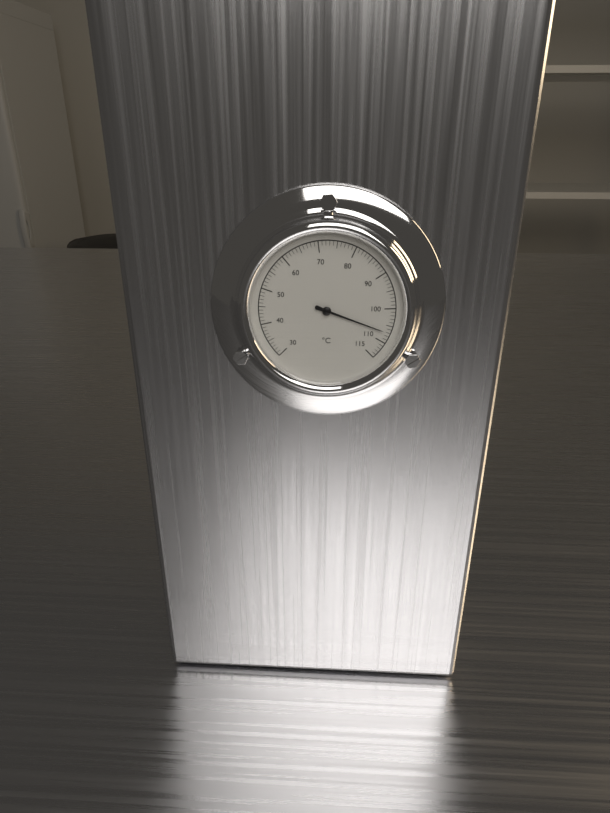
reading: 107 °C
